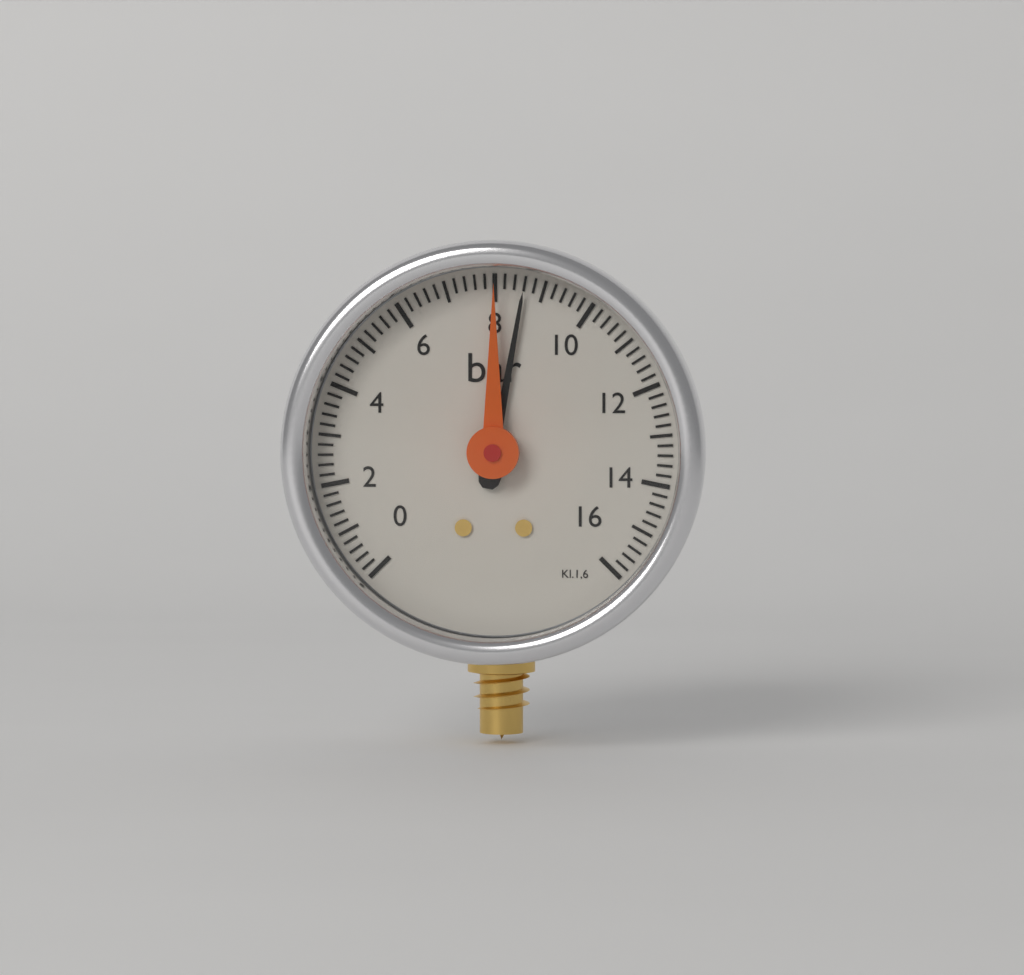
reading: 8.6 bar
